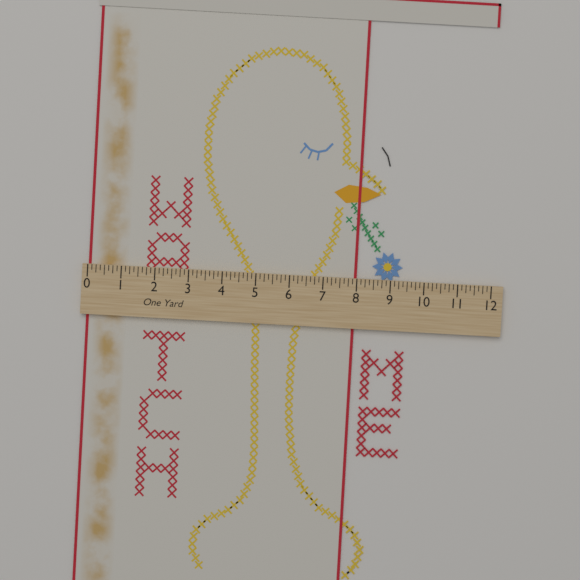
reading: 8.000 in
